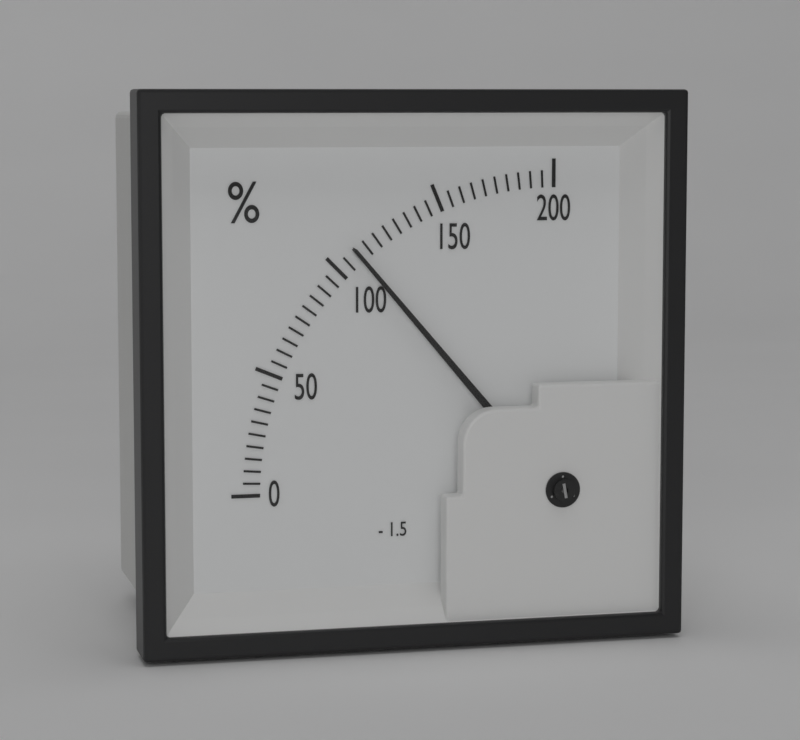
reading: 110 %
